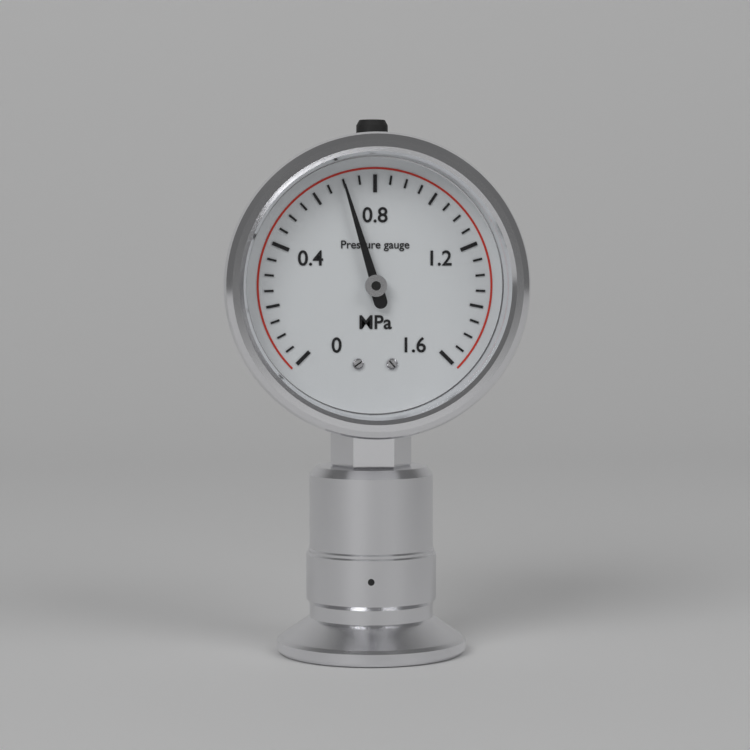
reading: 0.70 MPa
